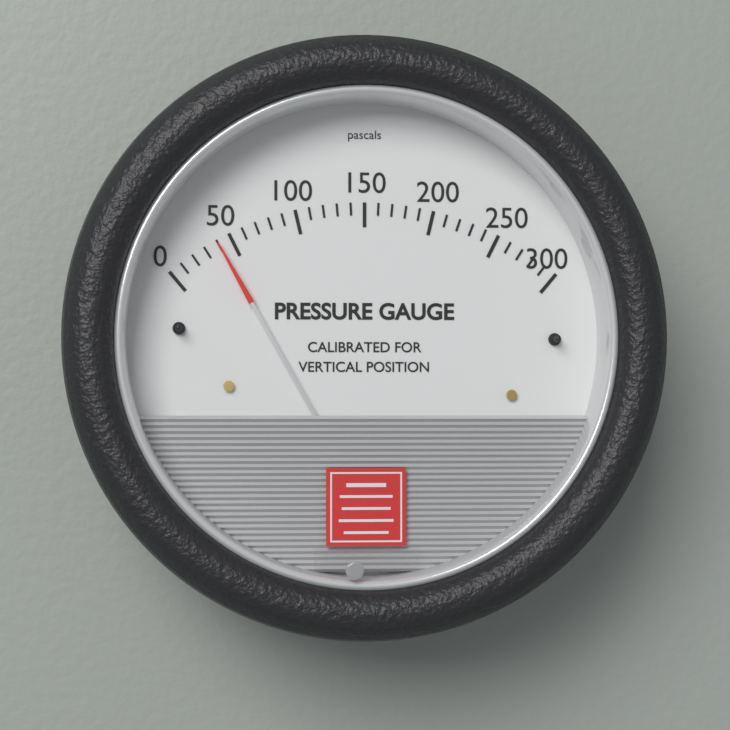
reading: 40 Pa
